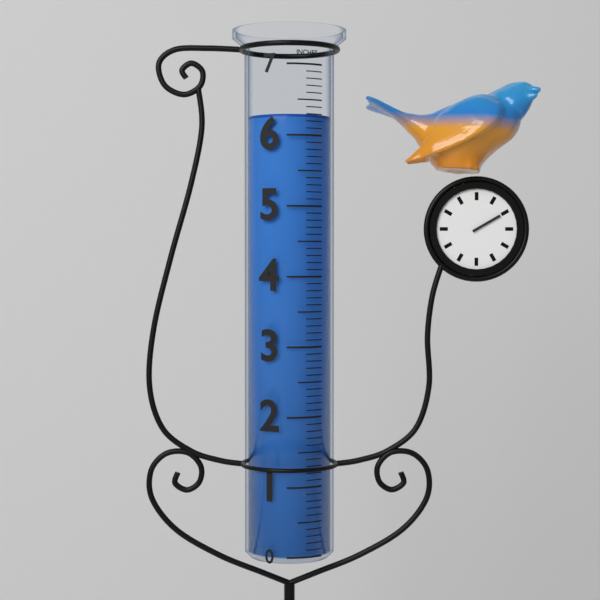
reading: 6.3 in
